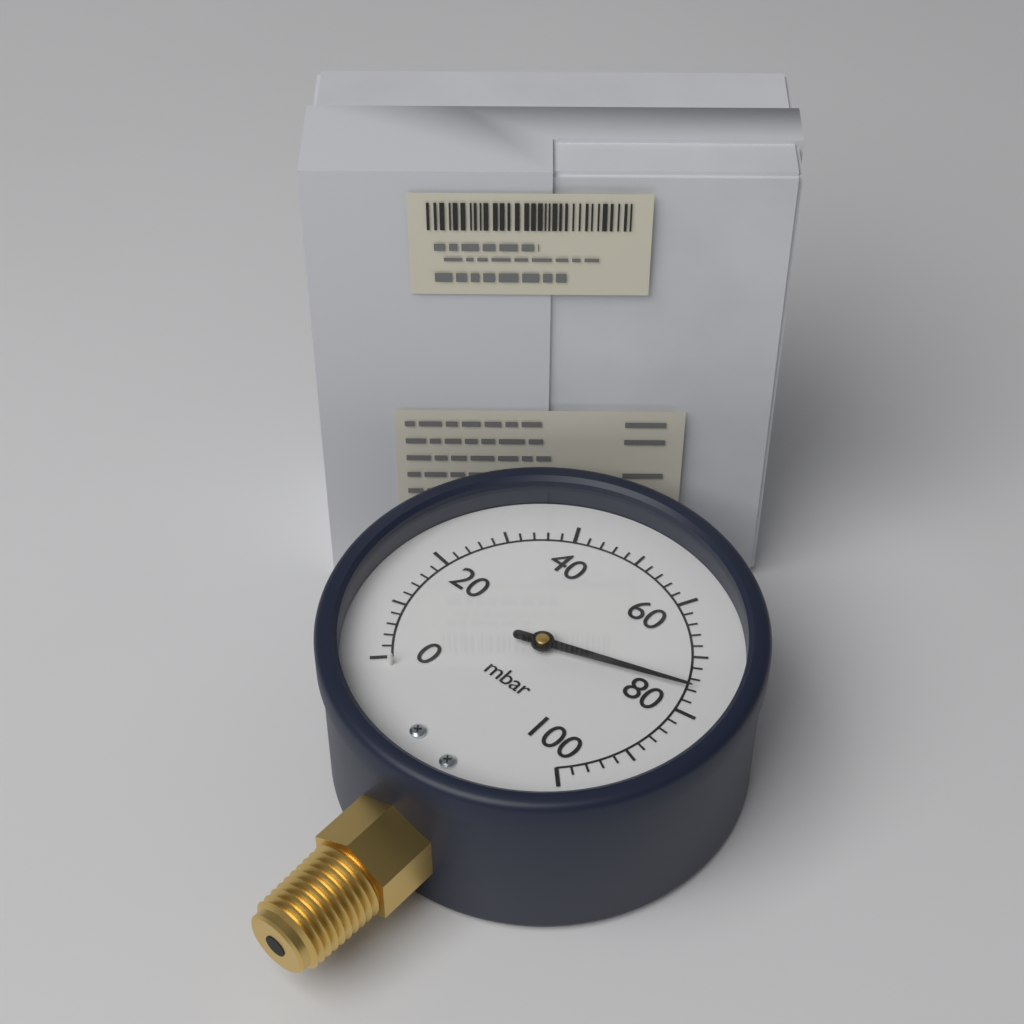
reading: 76 mbar
